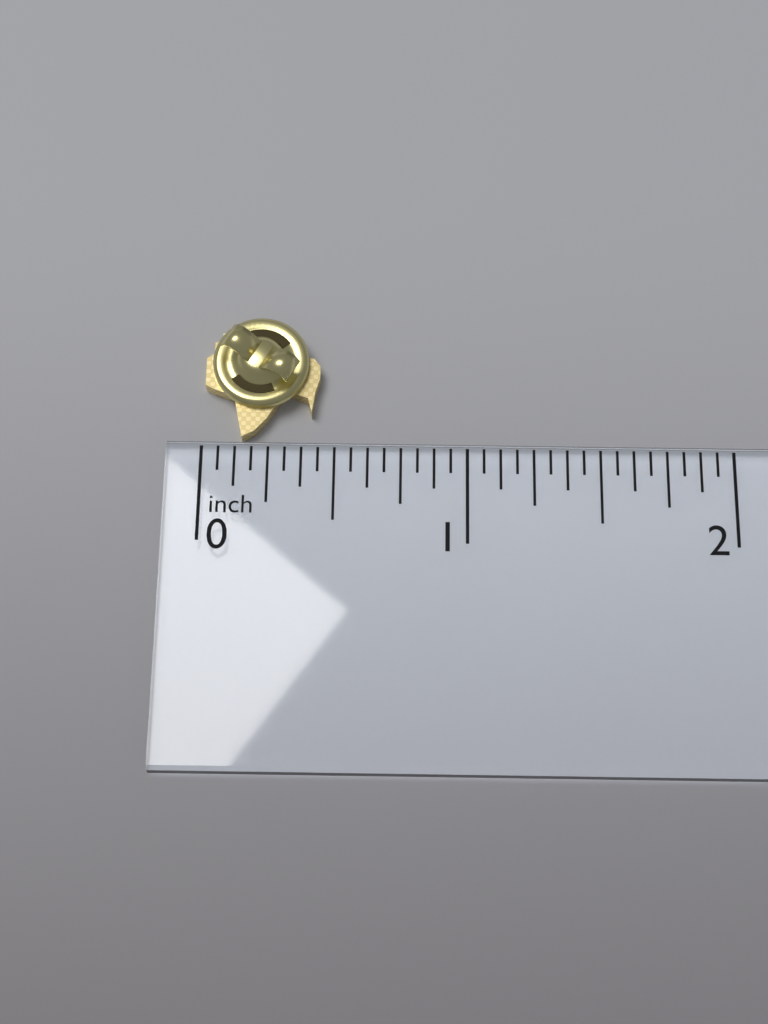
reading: 0.4375 inch
